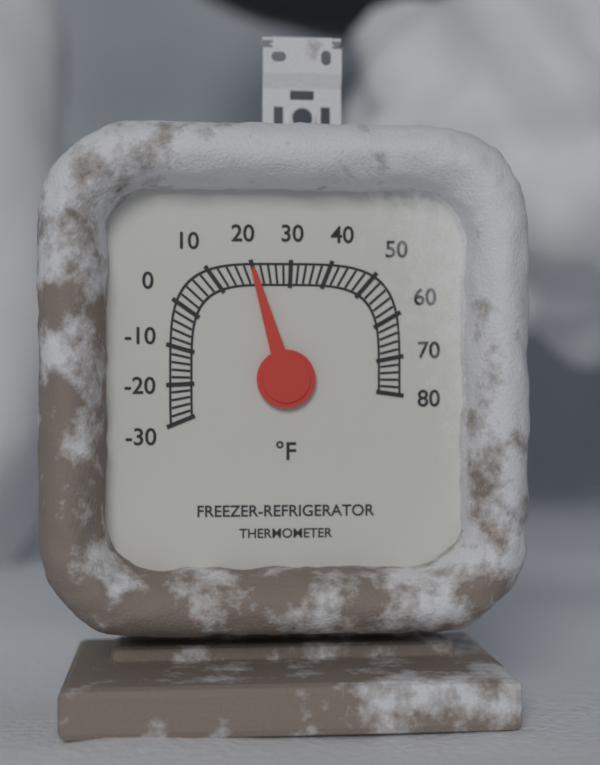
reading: 20 °F
